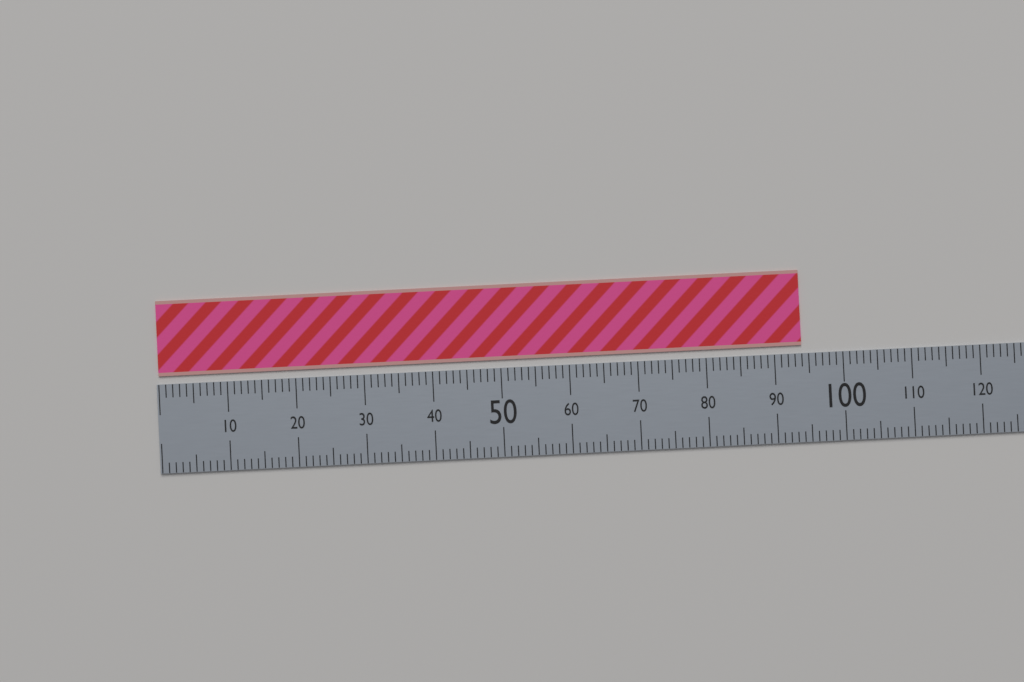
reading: 94 (no unit)
